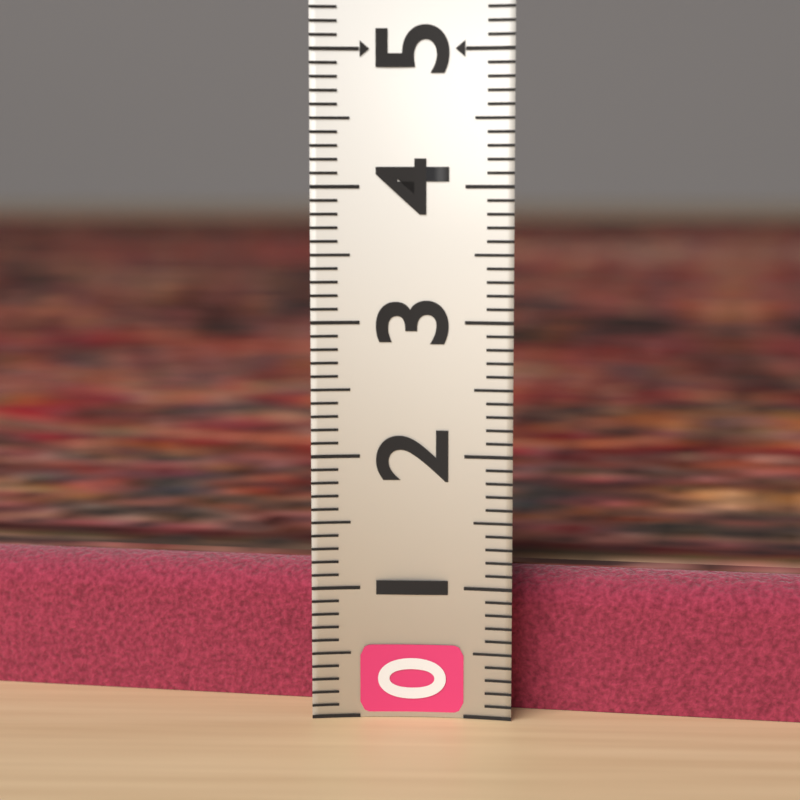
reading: 1.1 (no unit)
